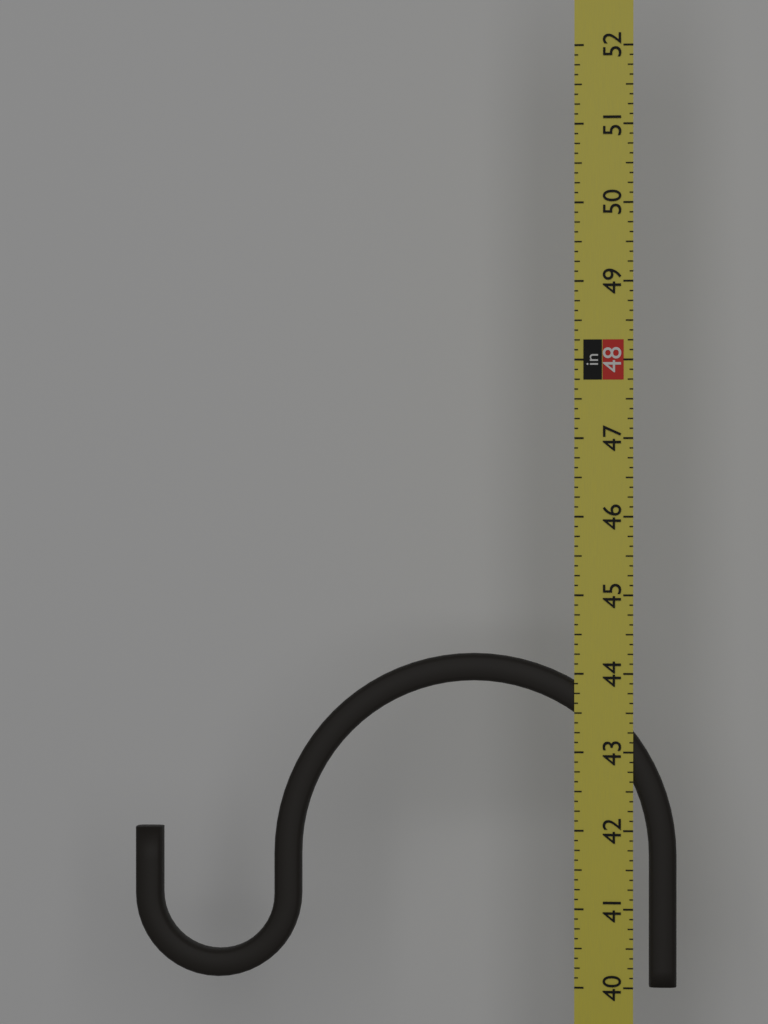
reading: 44.250 in
